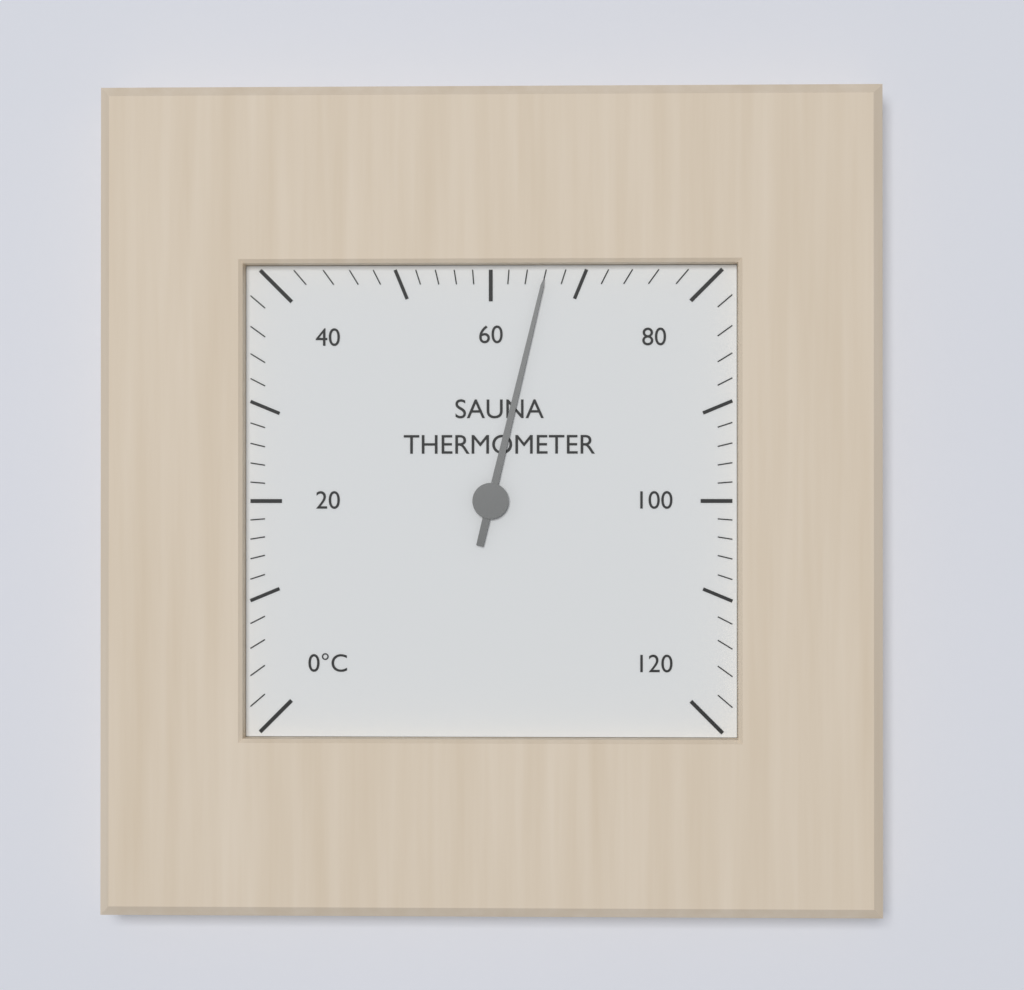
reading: 66 °C
